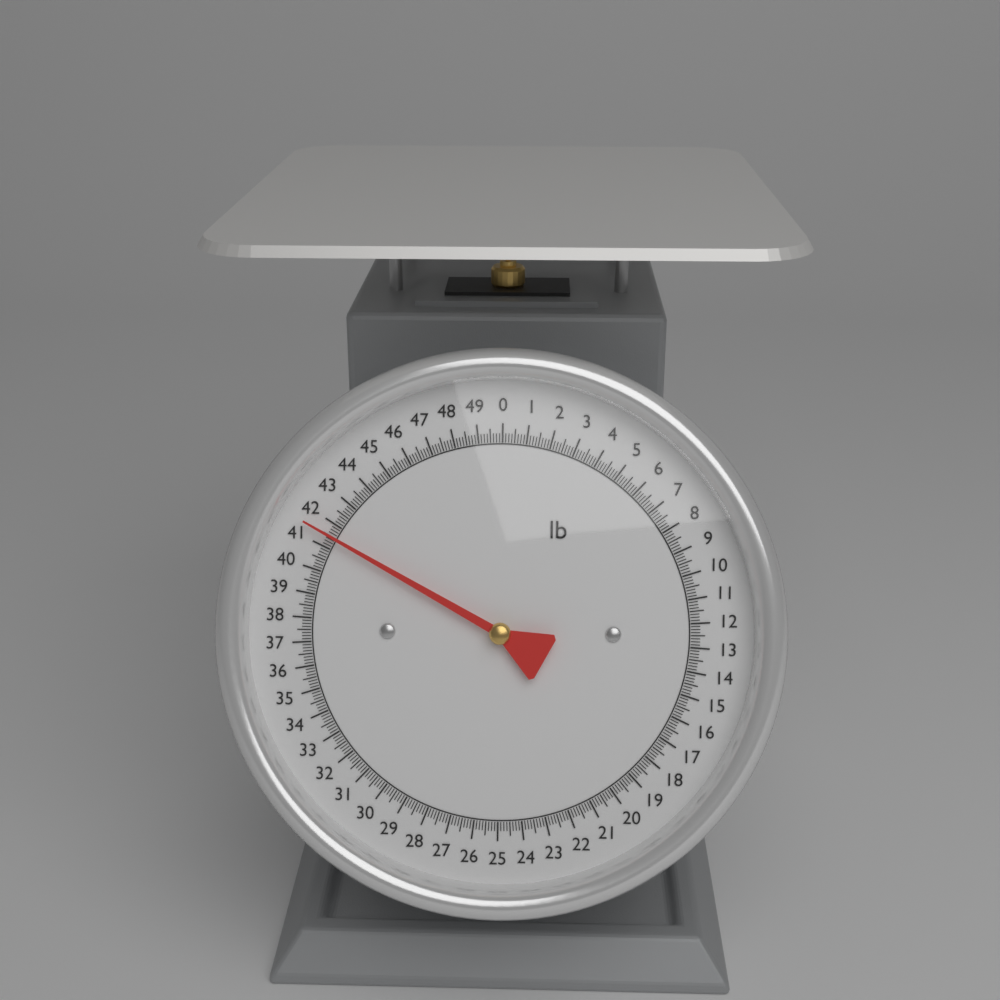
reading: 41.500 lb
